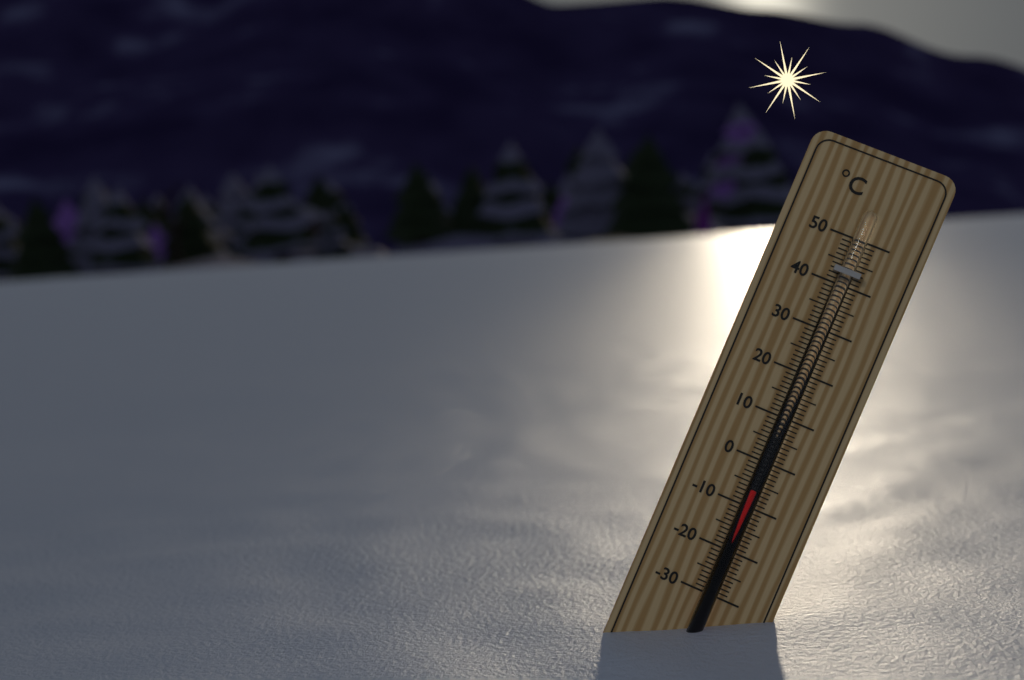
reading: -6 °C
